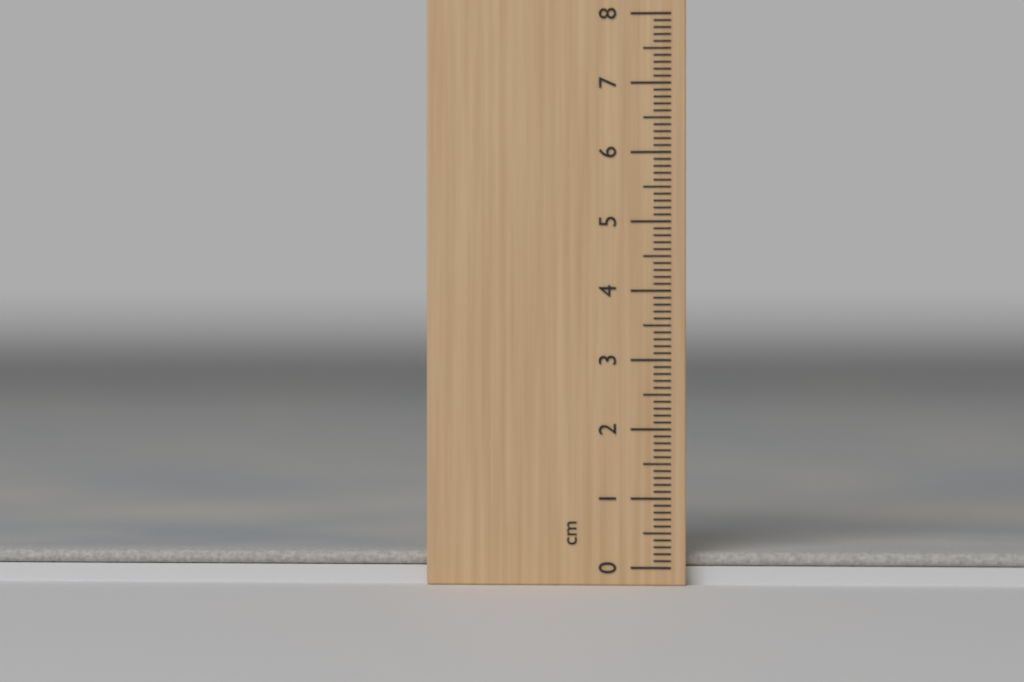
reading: 0.2 cm
